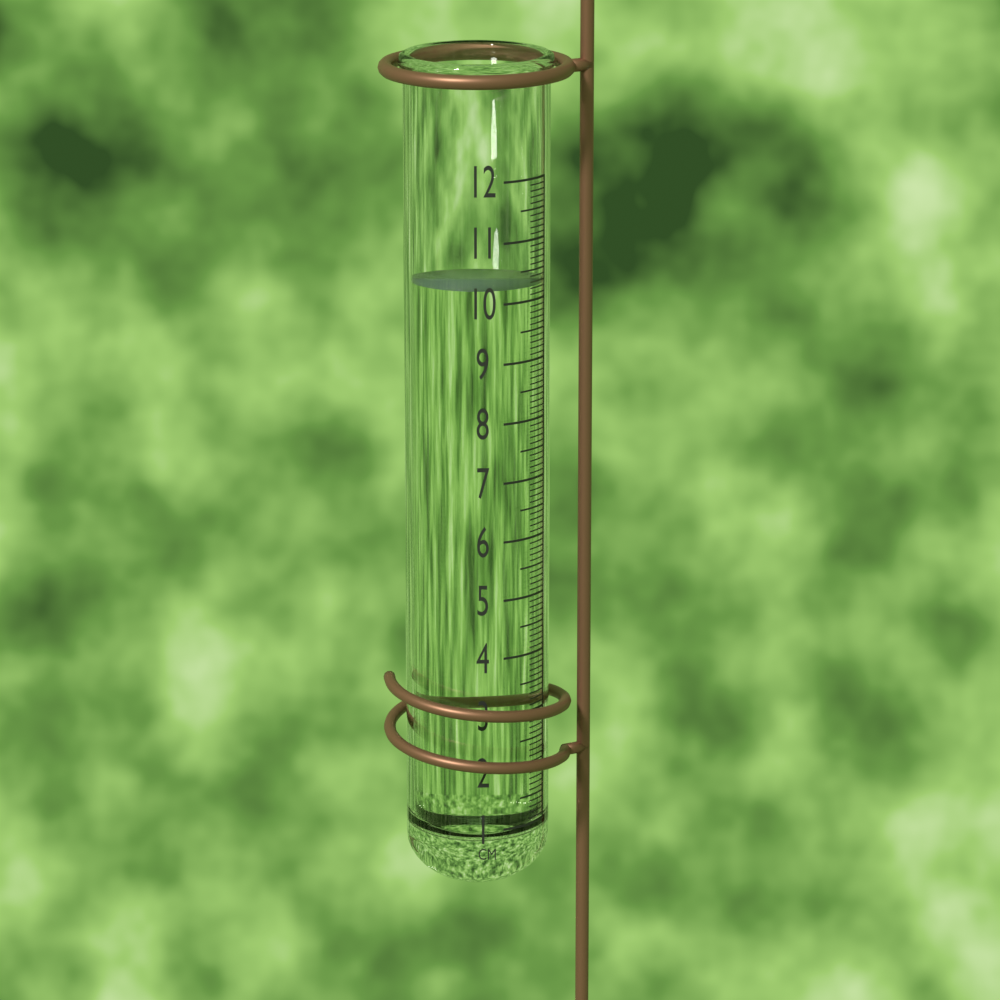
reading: 10.3 cm
